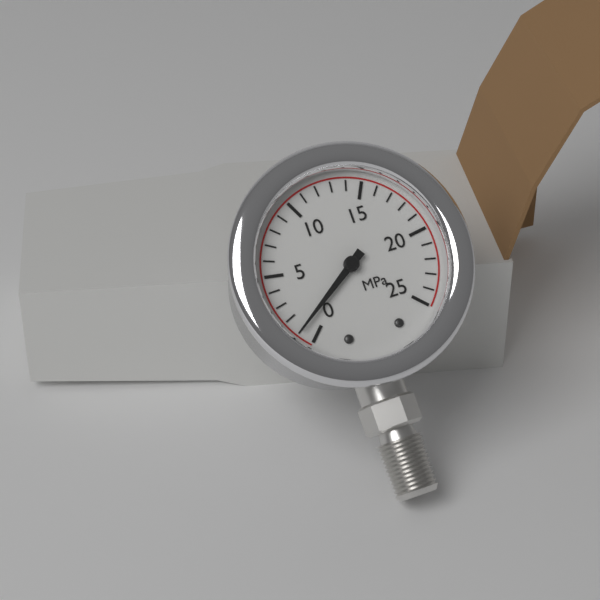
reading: 1 MPa
